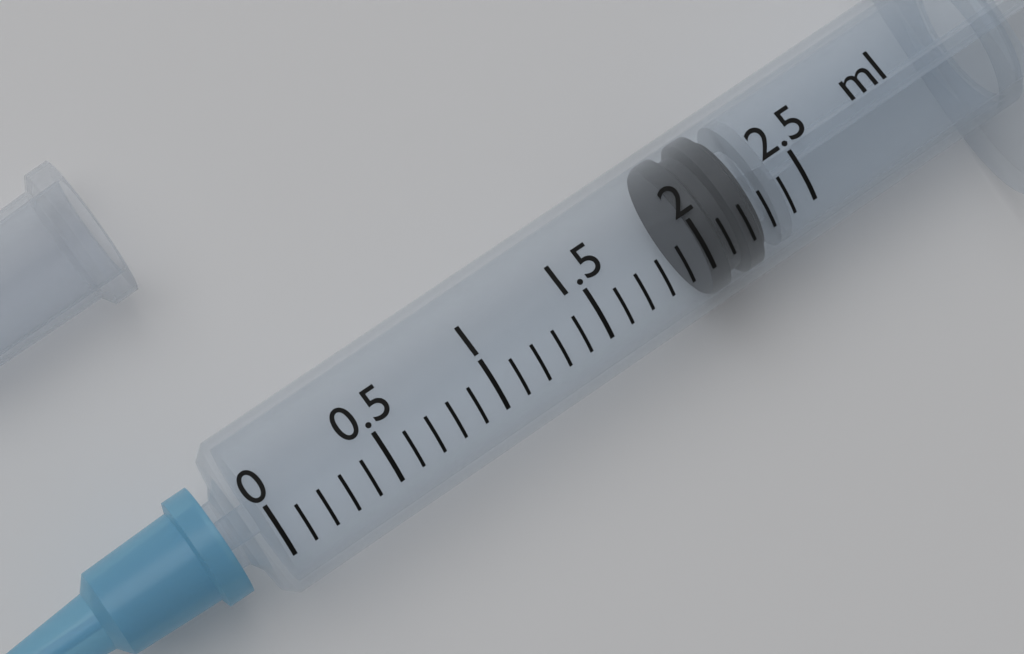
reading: 2.0 ml
